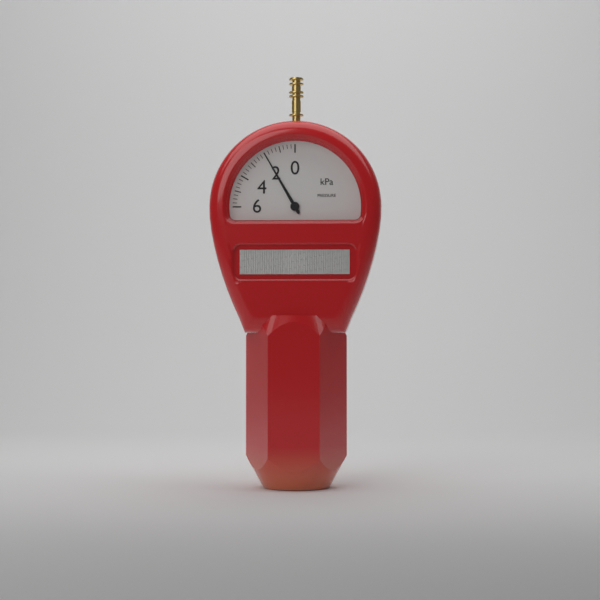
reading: 2.00 kPa
